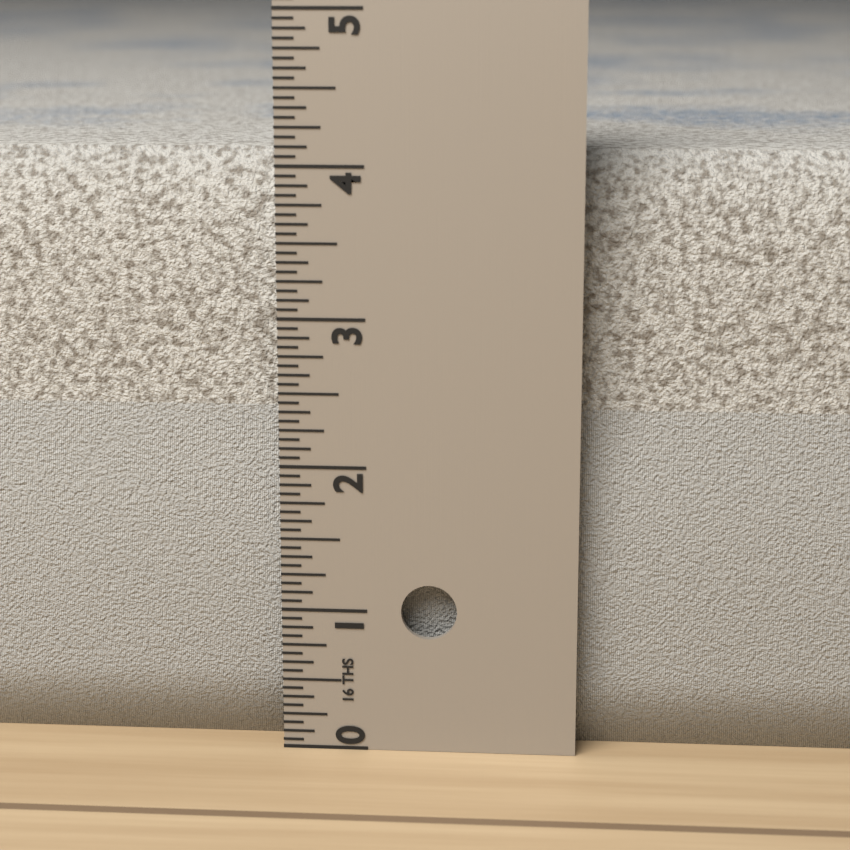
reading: 4.0625 in
